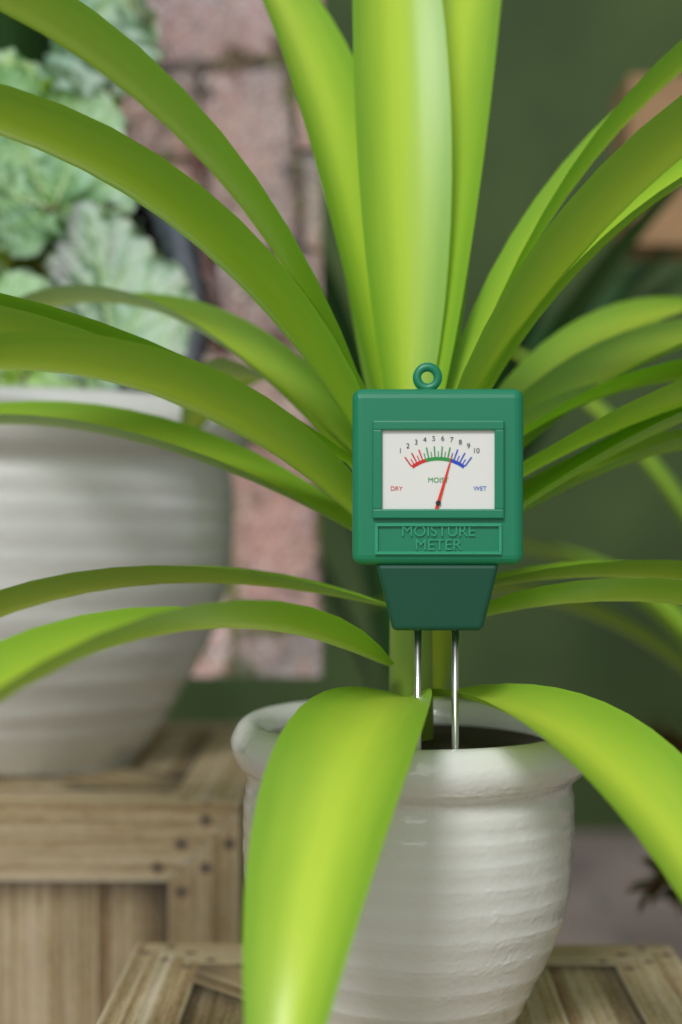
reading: 7.5 (no unit)
